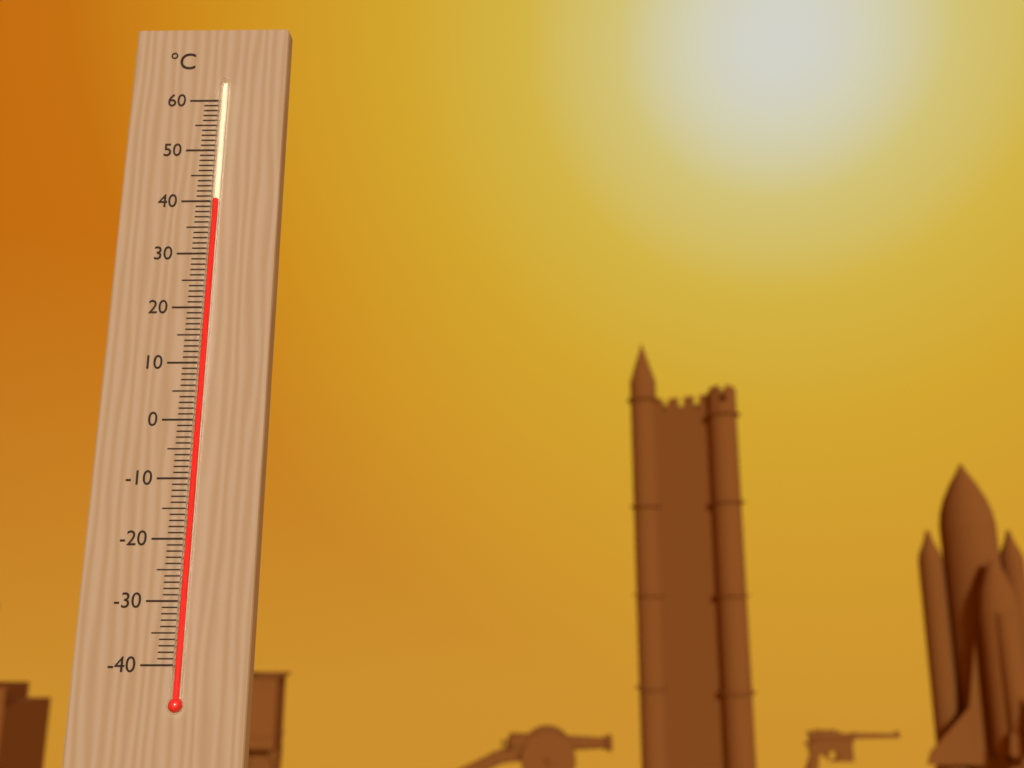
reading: 40 °C
